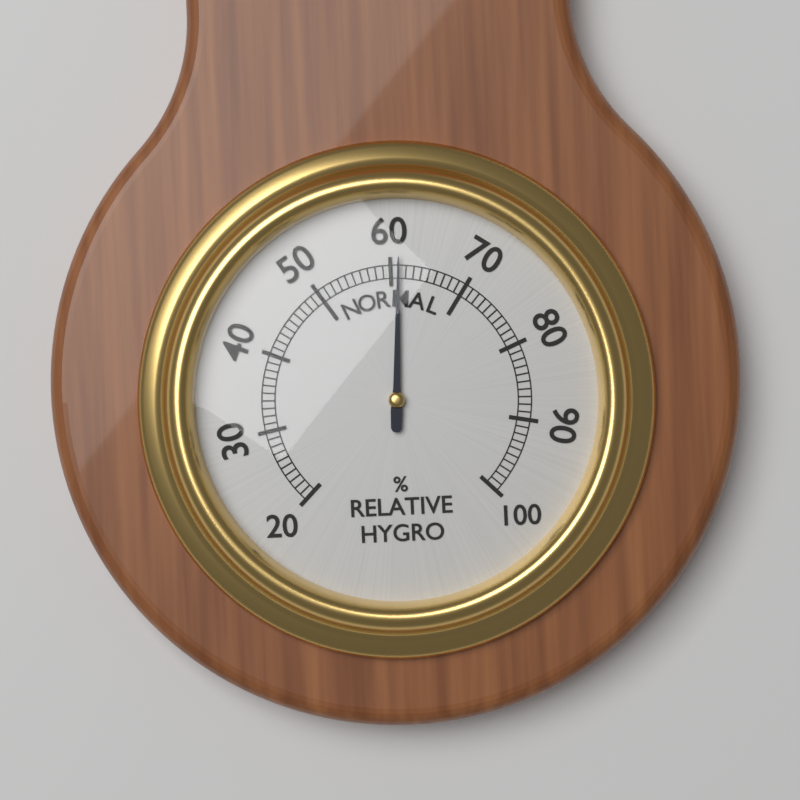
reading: 61 %
